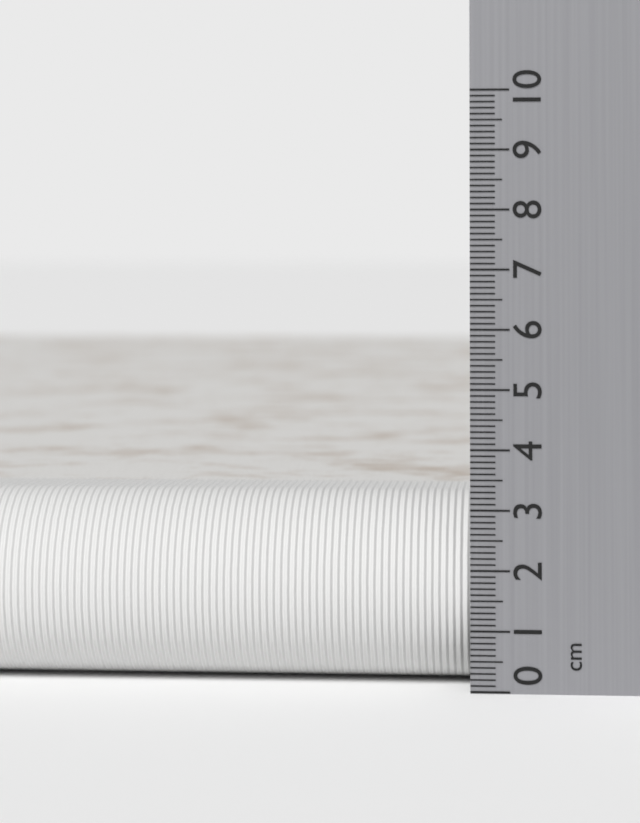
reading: 3.2 cm
